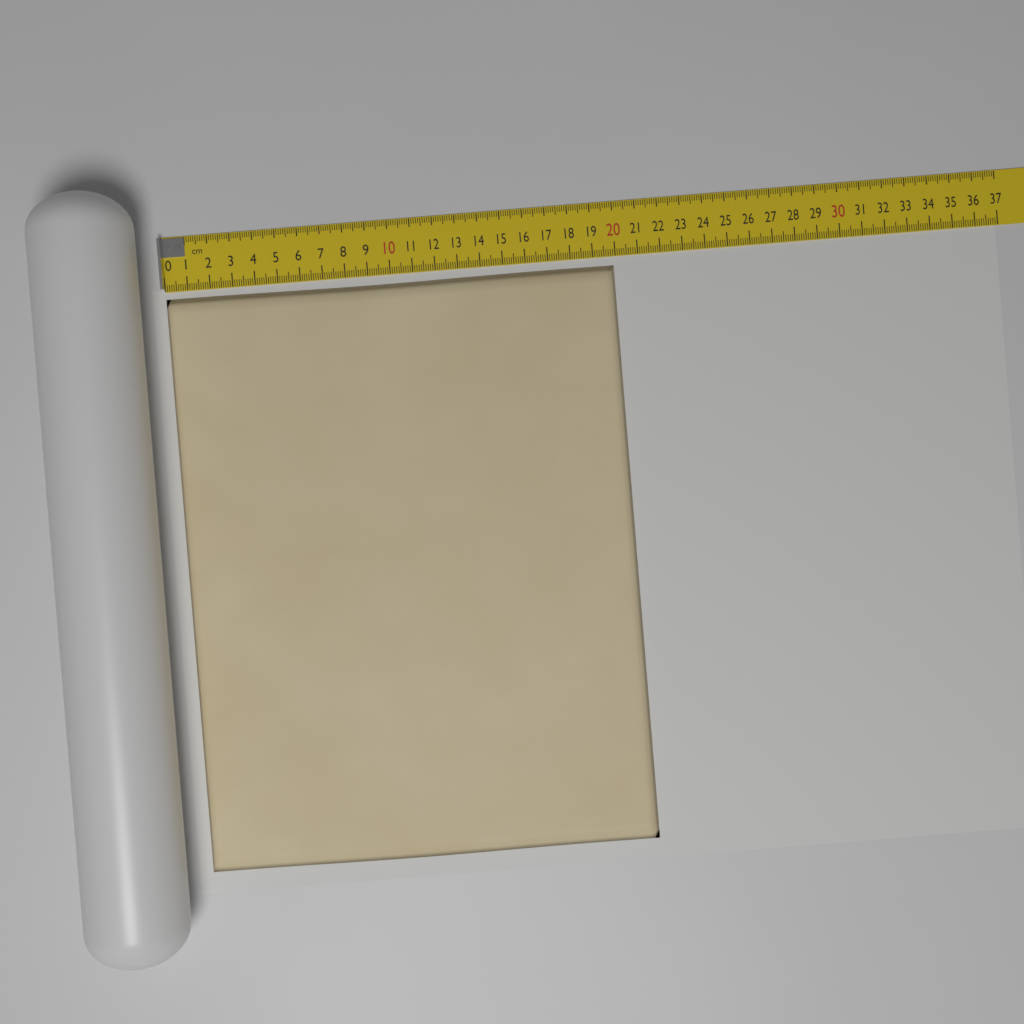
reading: 19.9 cm
